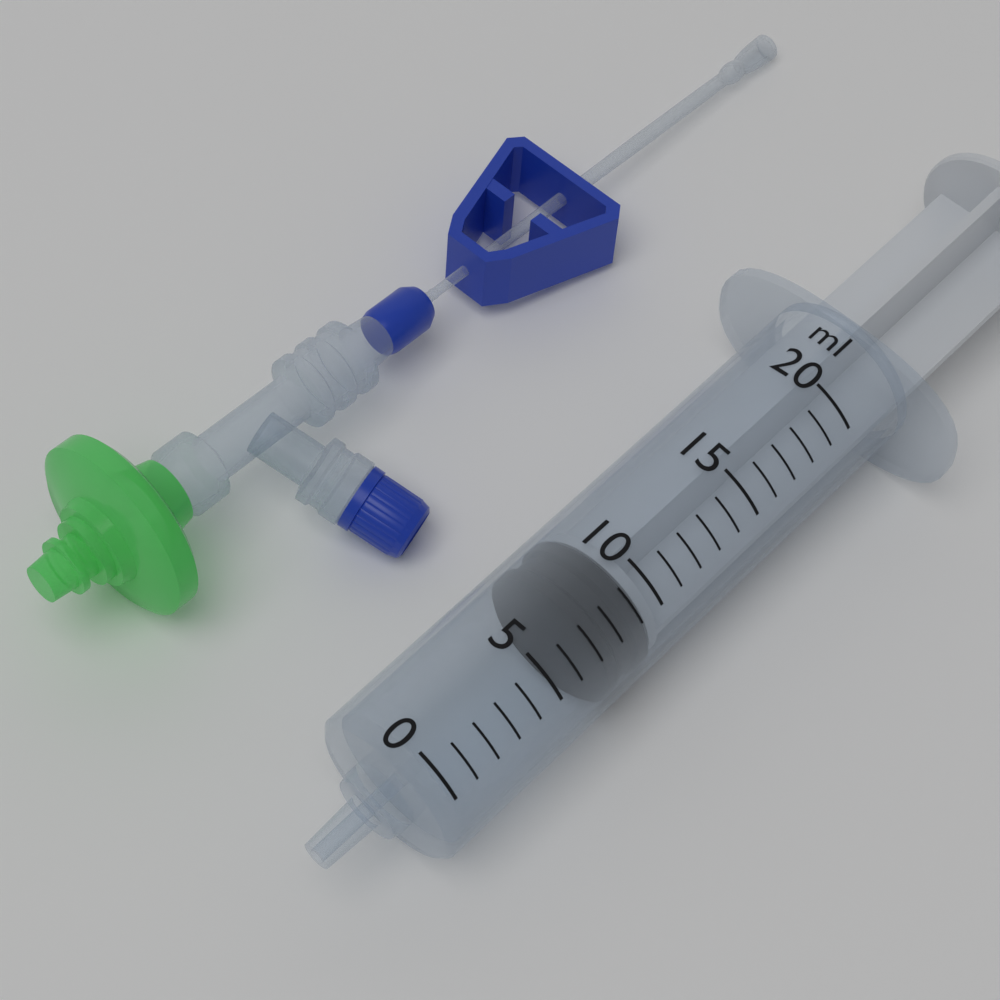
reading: 7 ml
